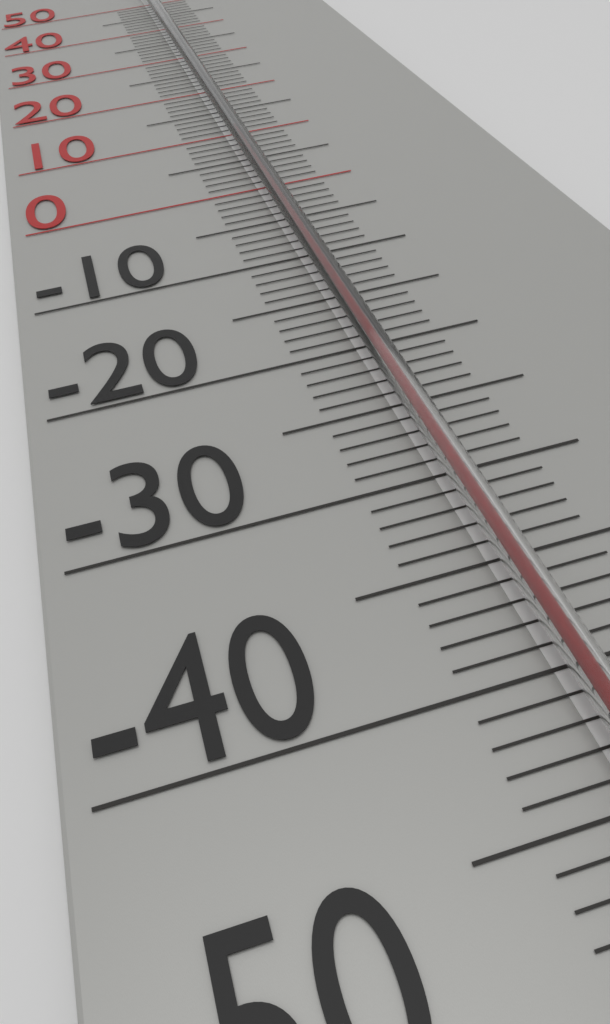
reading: 8 °C
